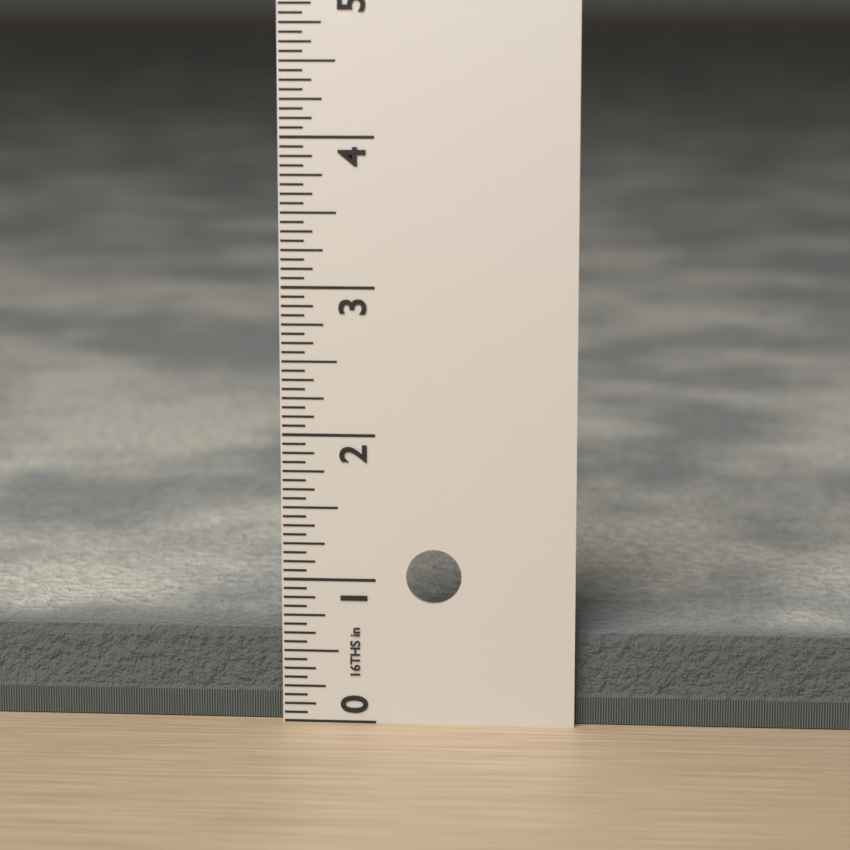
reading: 0.6250 in
